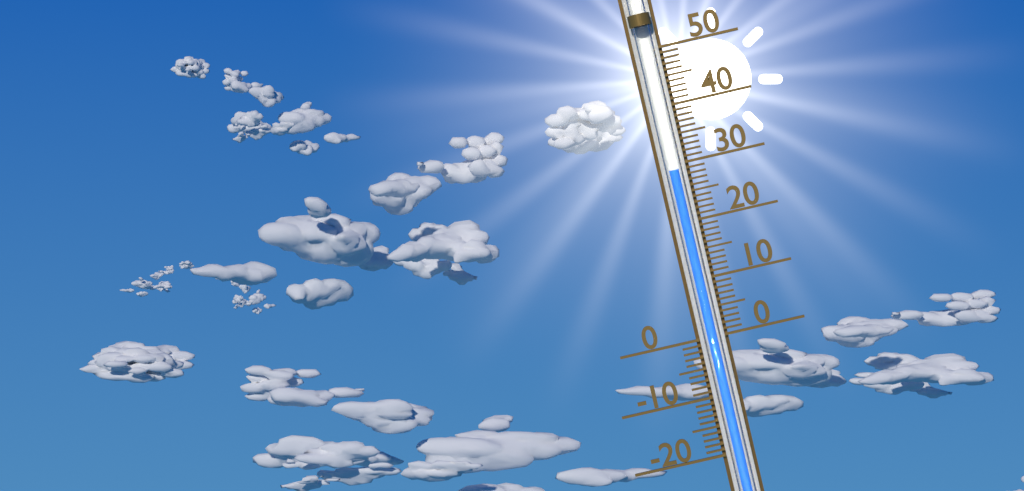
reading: 29 (no unit)
